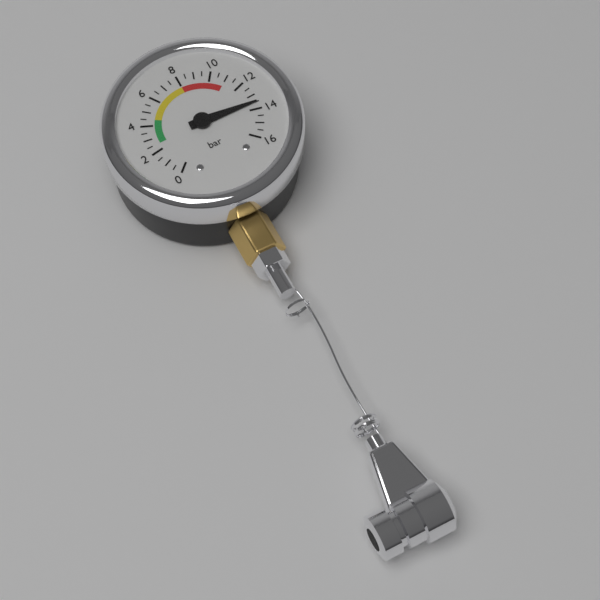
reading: 13.5 bar
